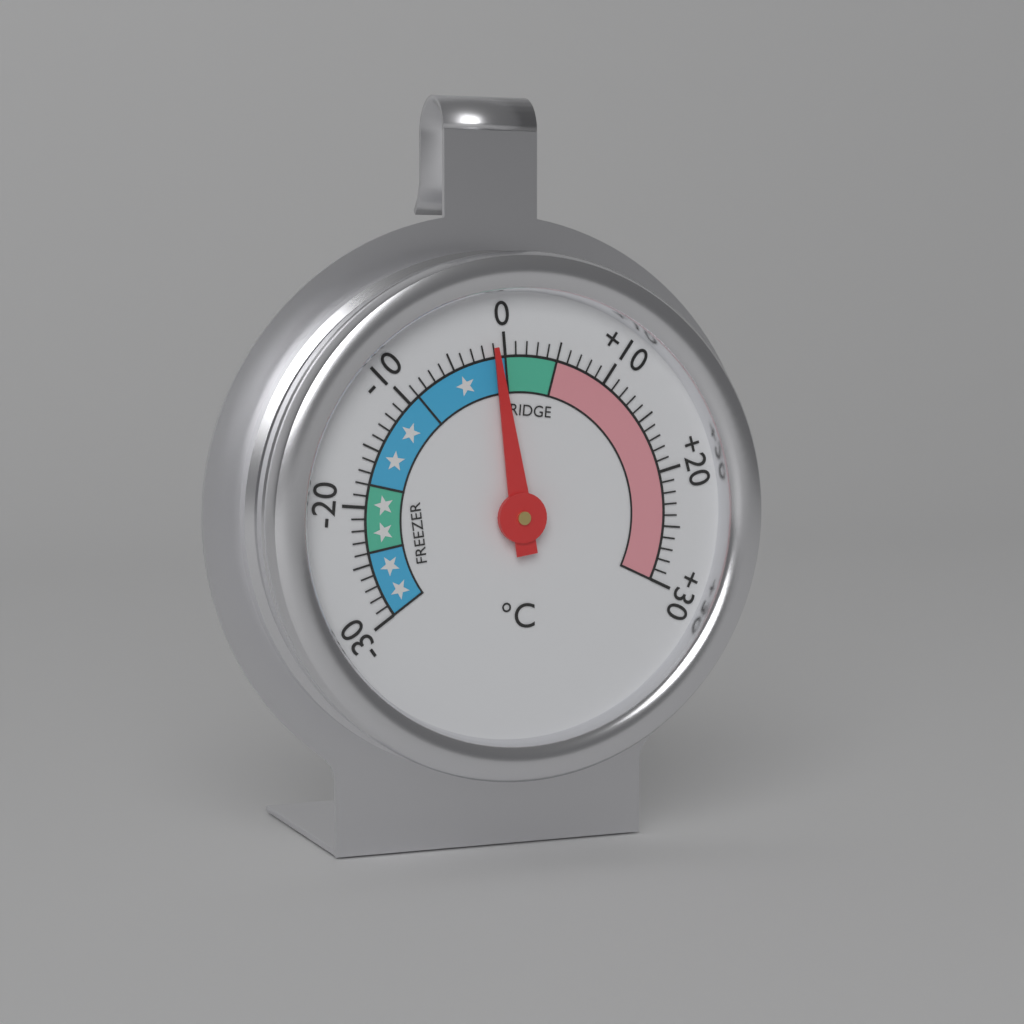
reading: -1 °C
